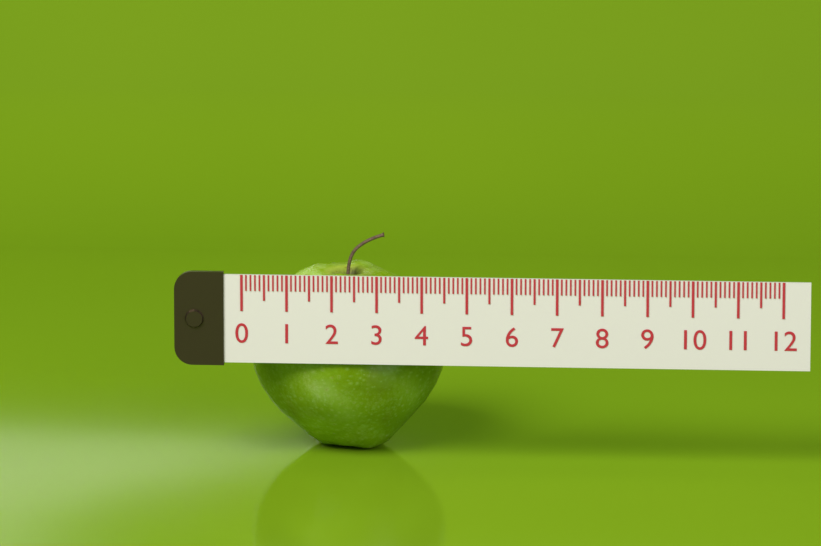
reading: 4.4 (no unit)
